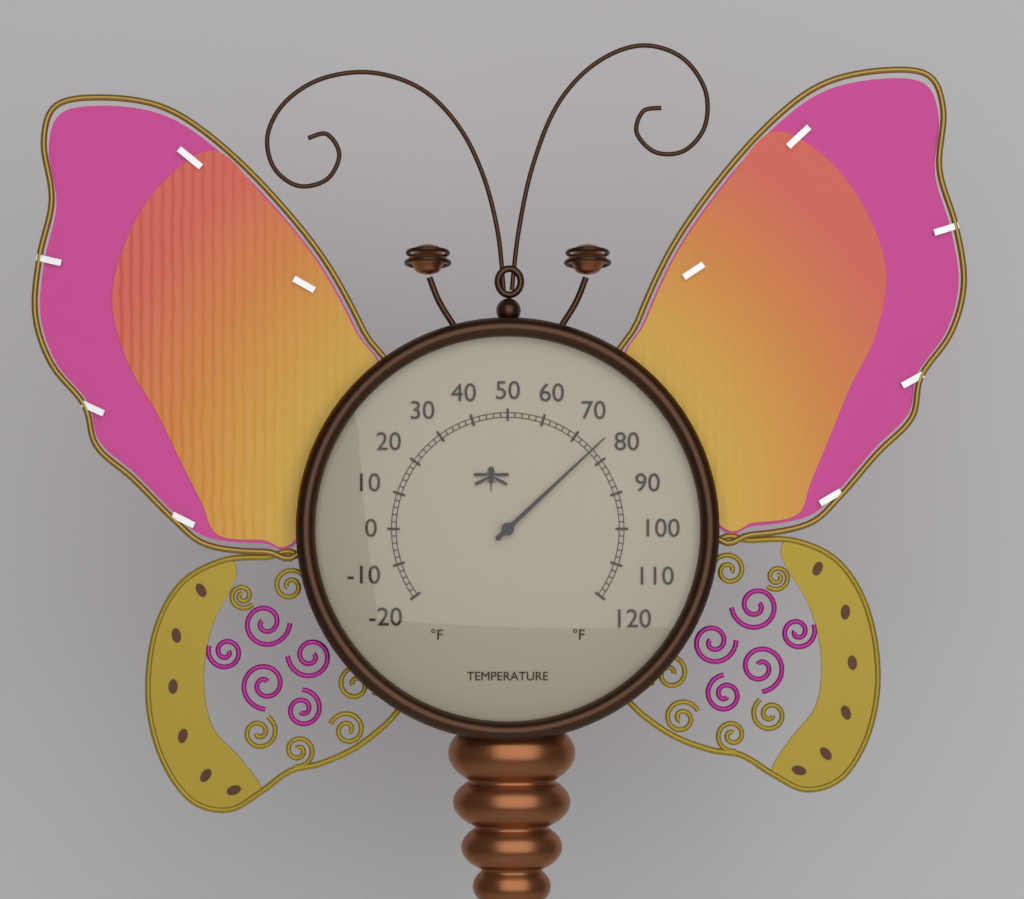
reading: 76 °F
